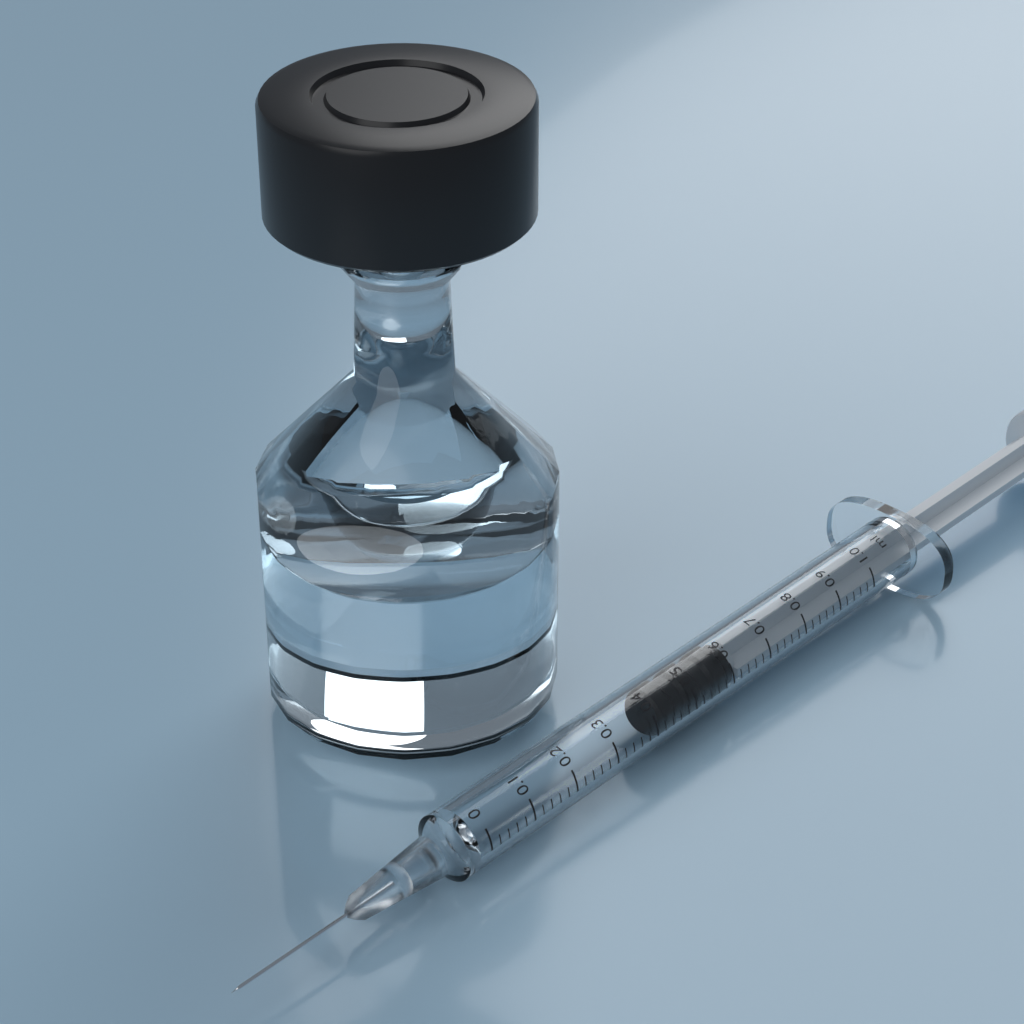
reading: 0.42 ml
